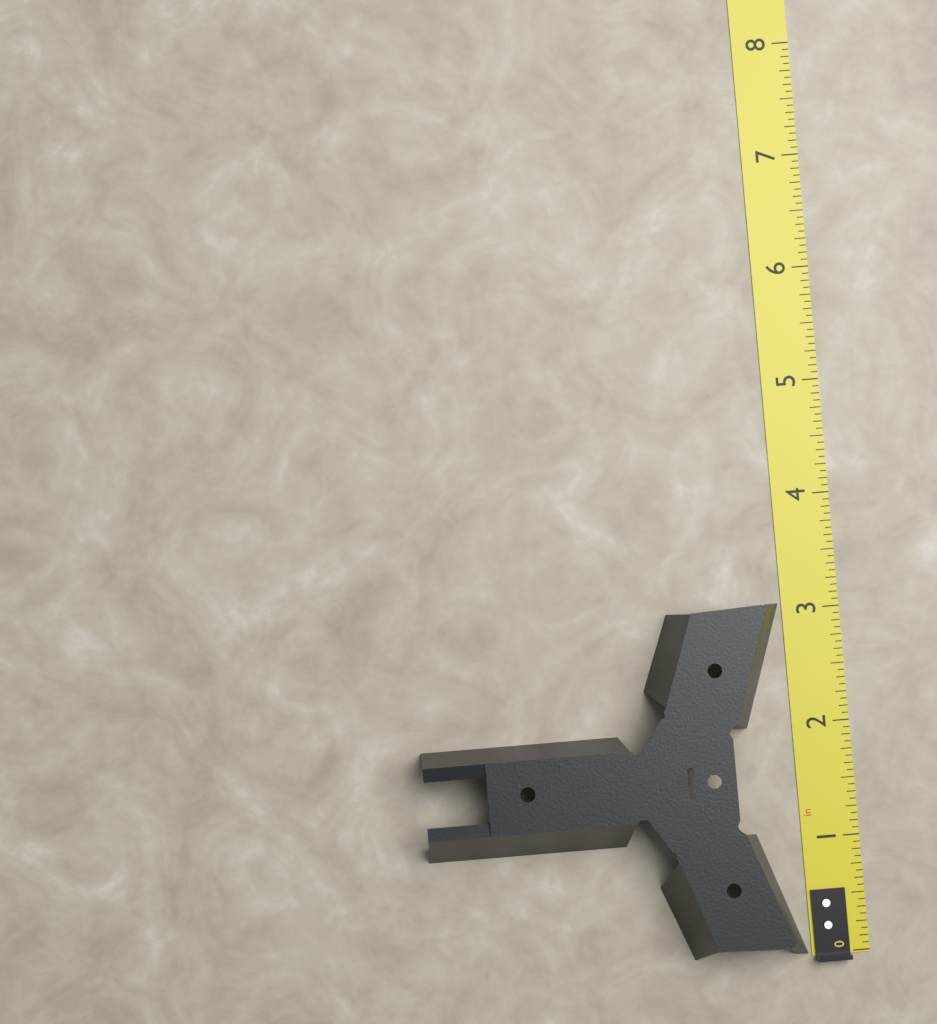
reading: 3.0625 in
